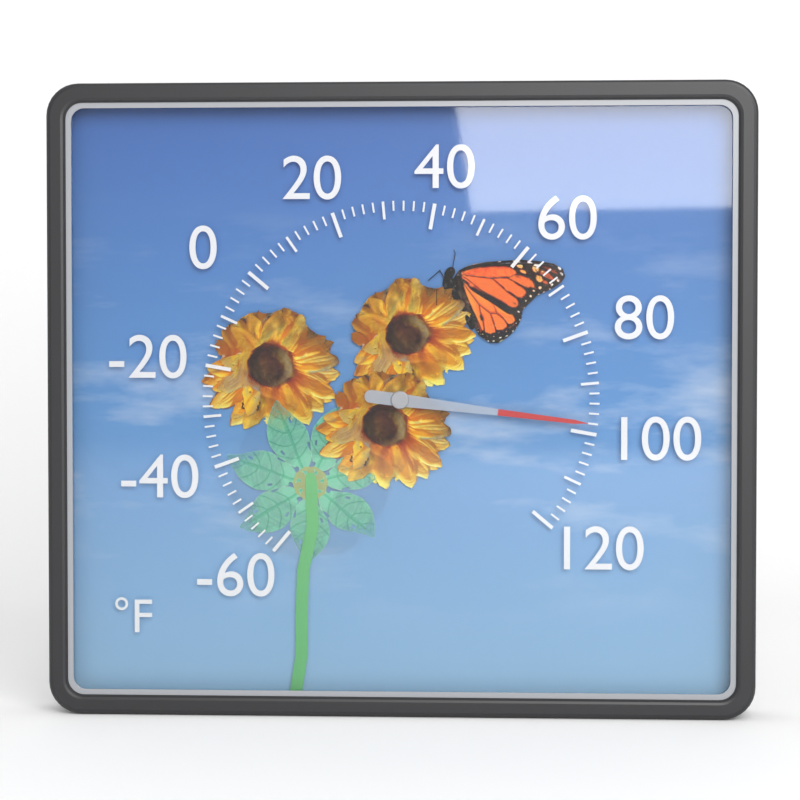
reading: 98 °F
